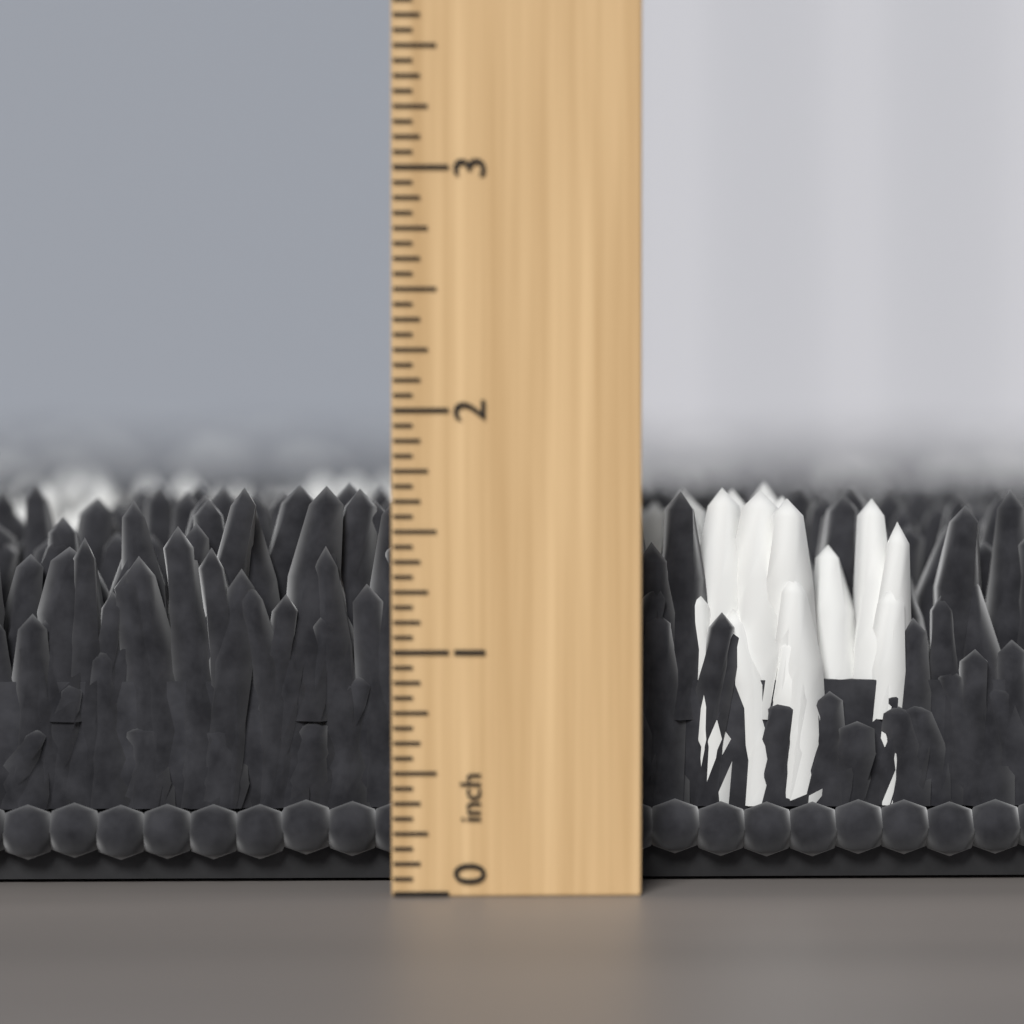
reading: 1.6875 inch
